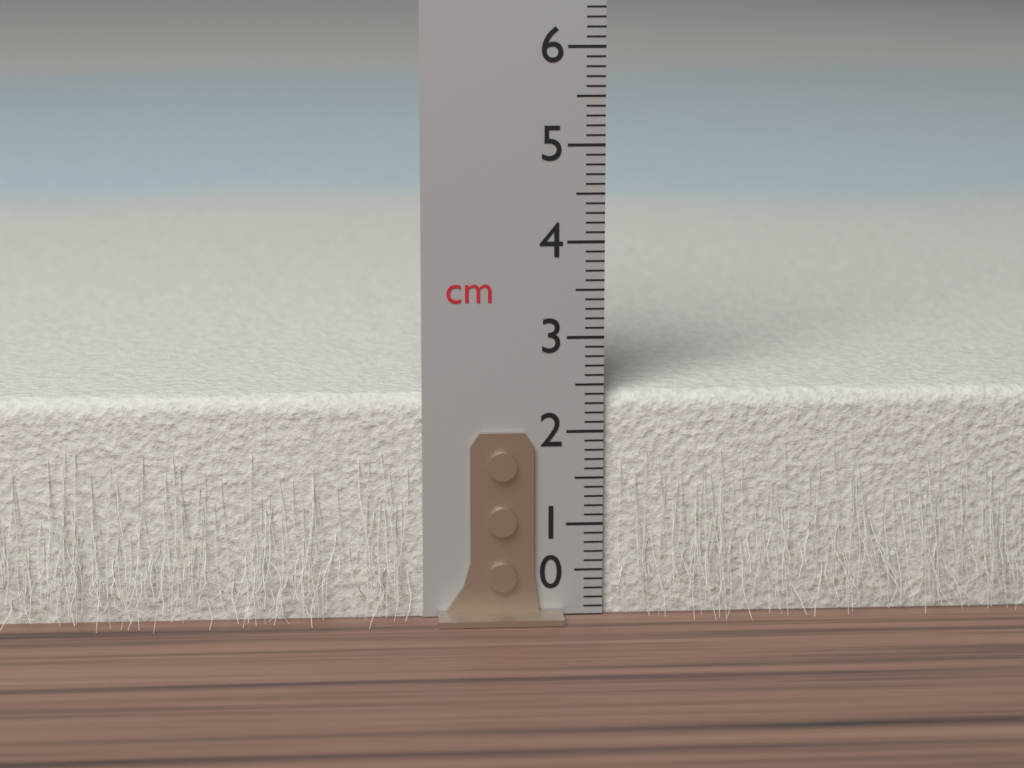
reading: 2.4 cm
